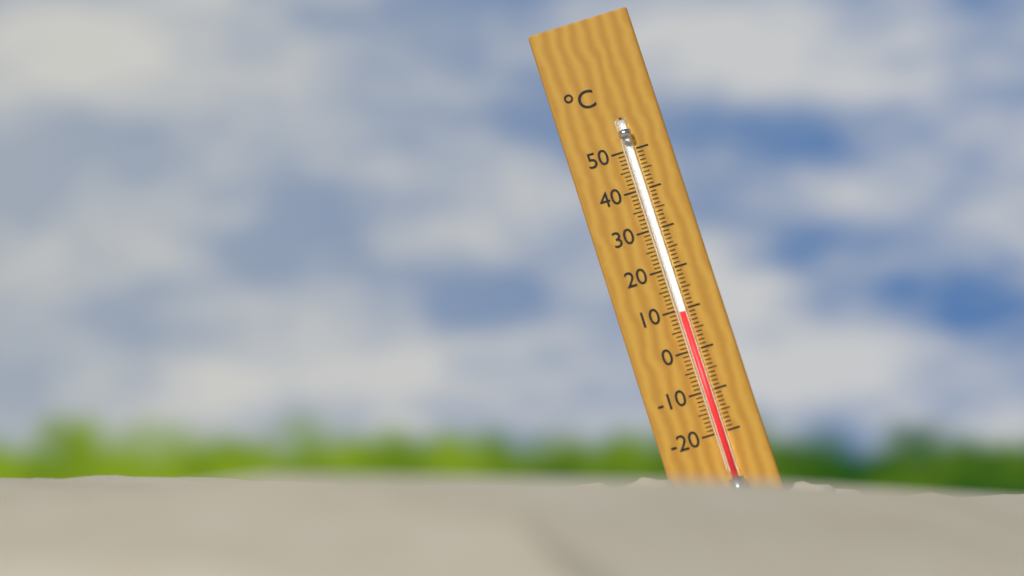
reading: 9 °C
